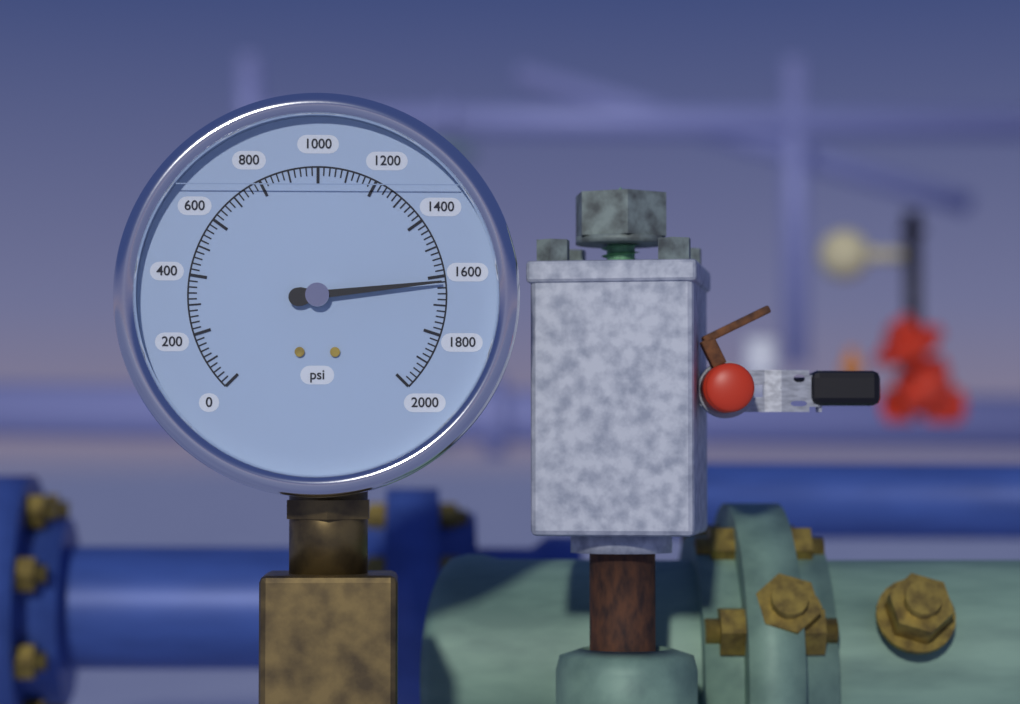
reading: 1620 psi
